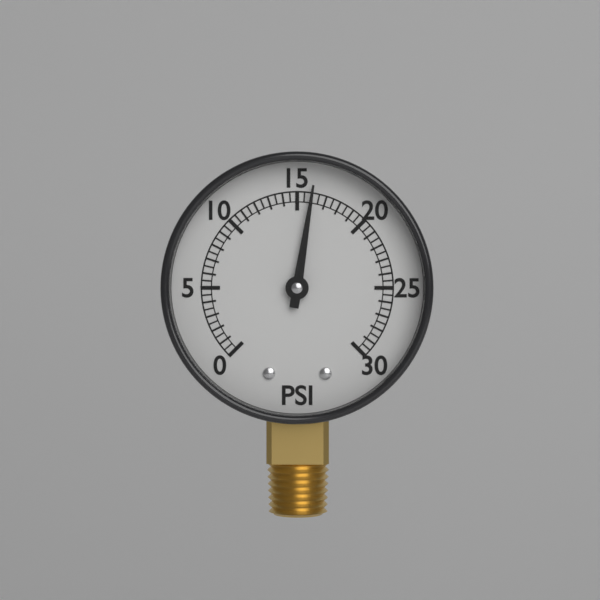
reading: 16.0 psi
